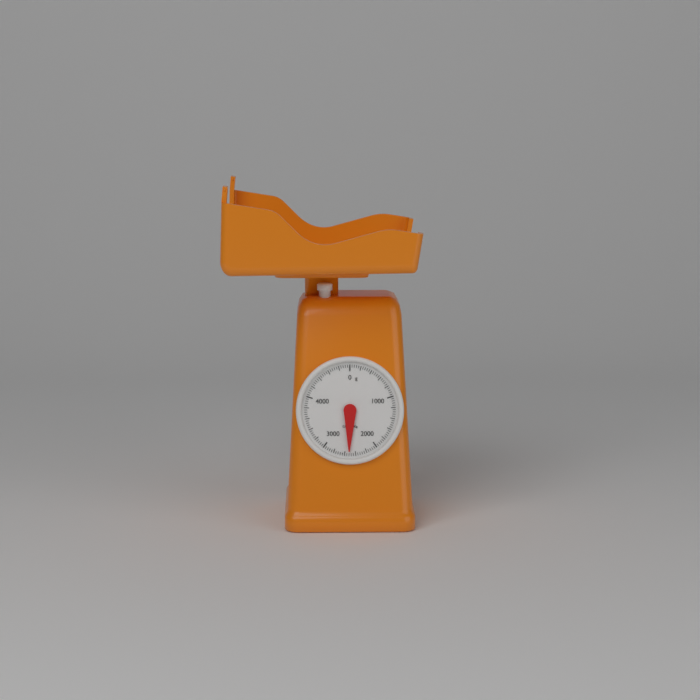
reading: 2520 g
